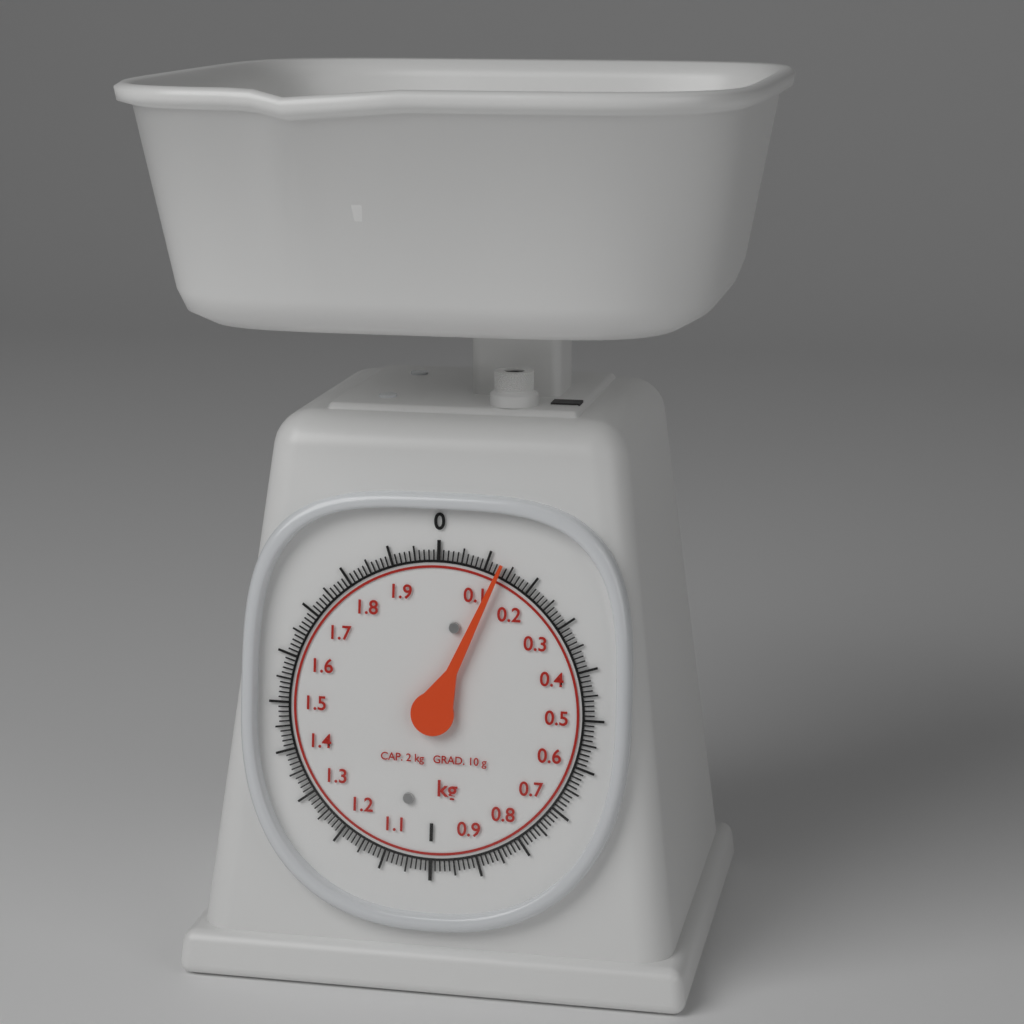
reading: 0.13 kg
